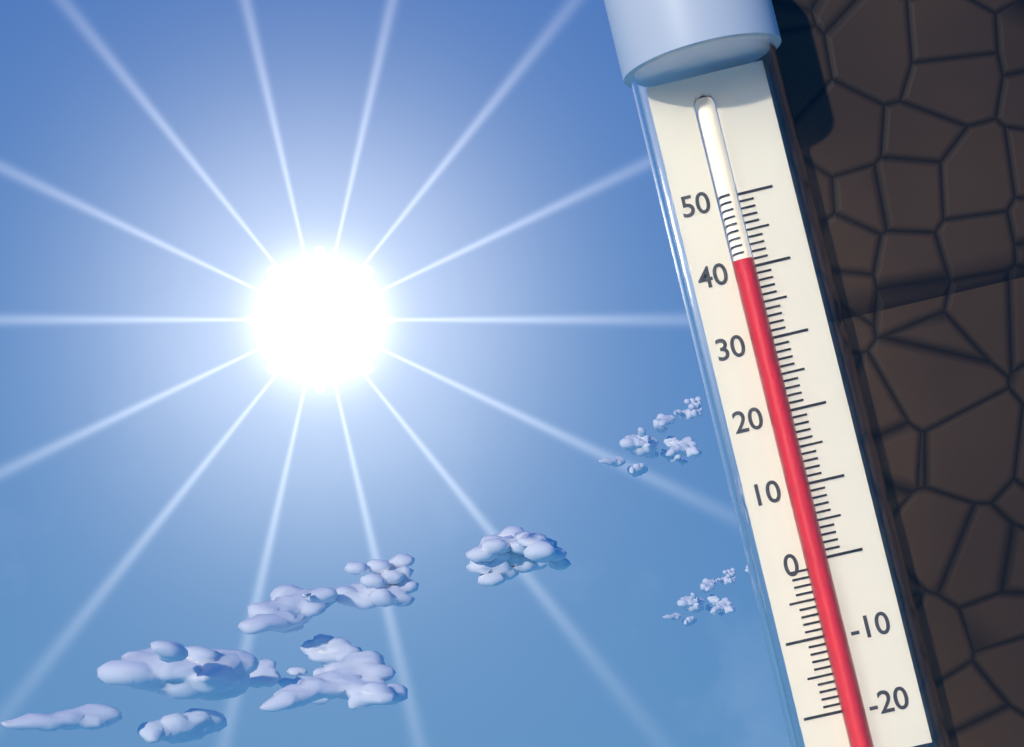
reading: 41 (no unit)
